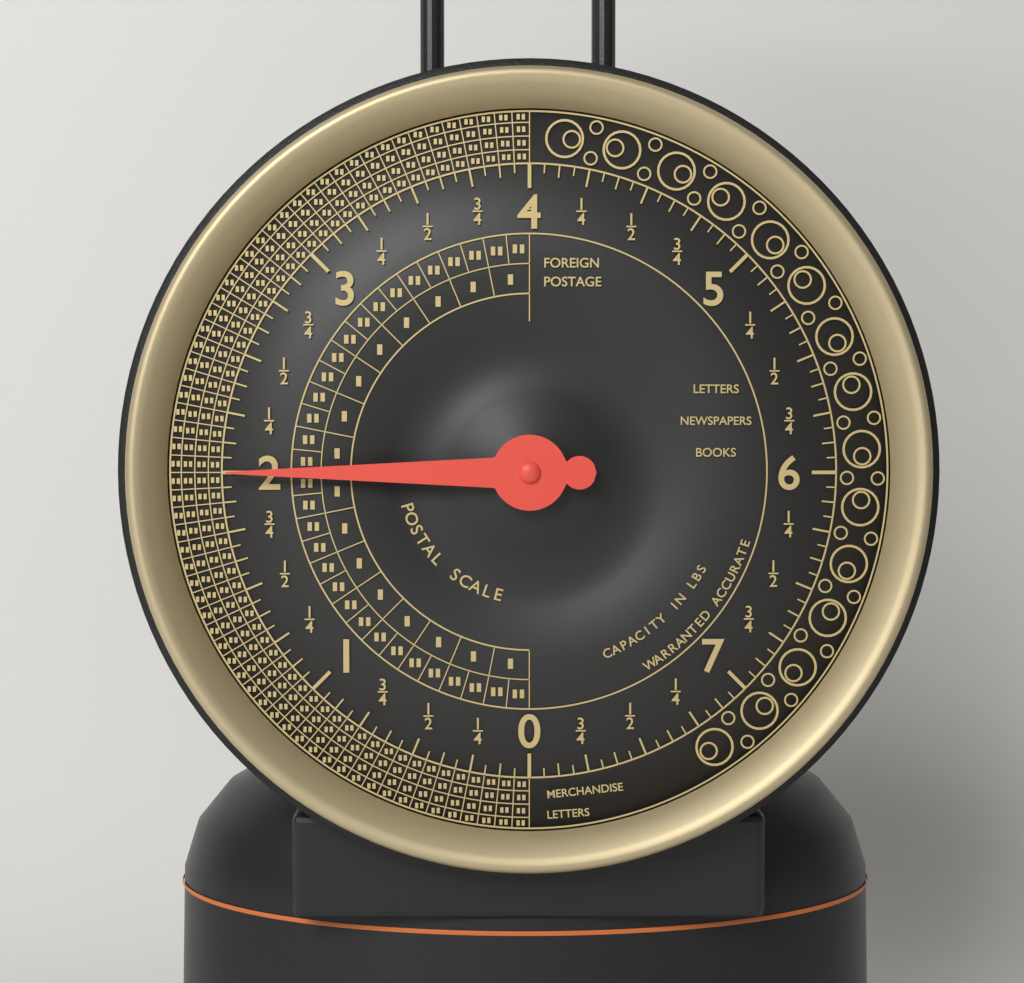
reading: 2.0000 lbs
